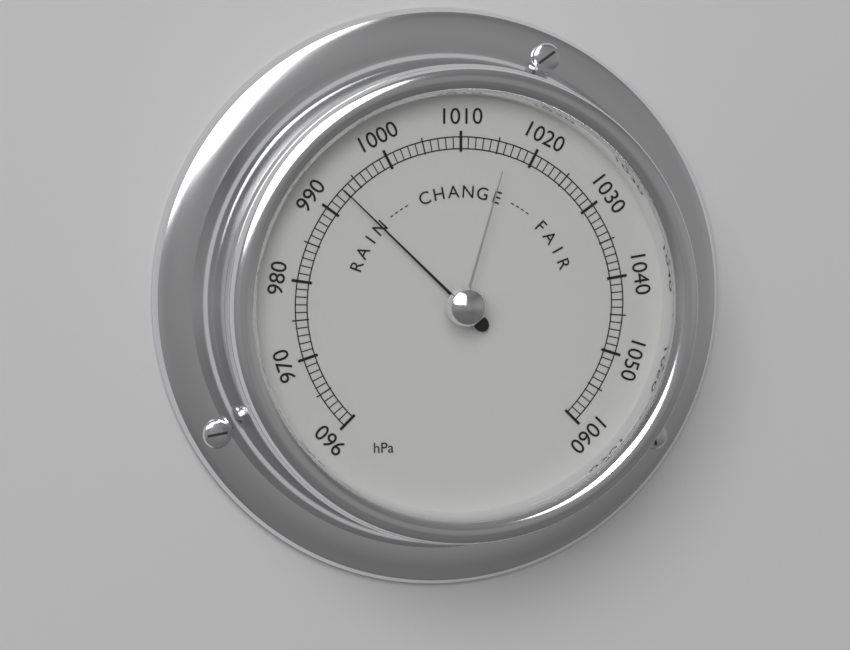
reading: 993 hPa
